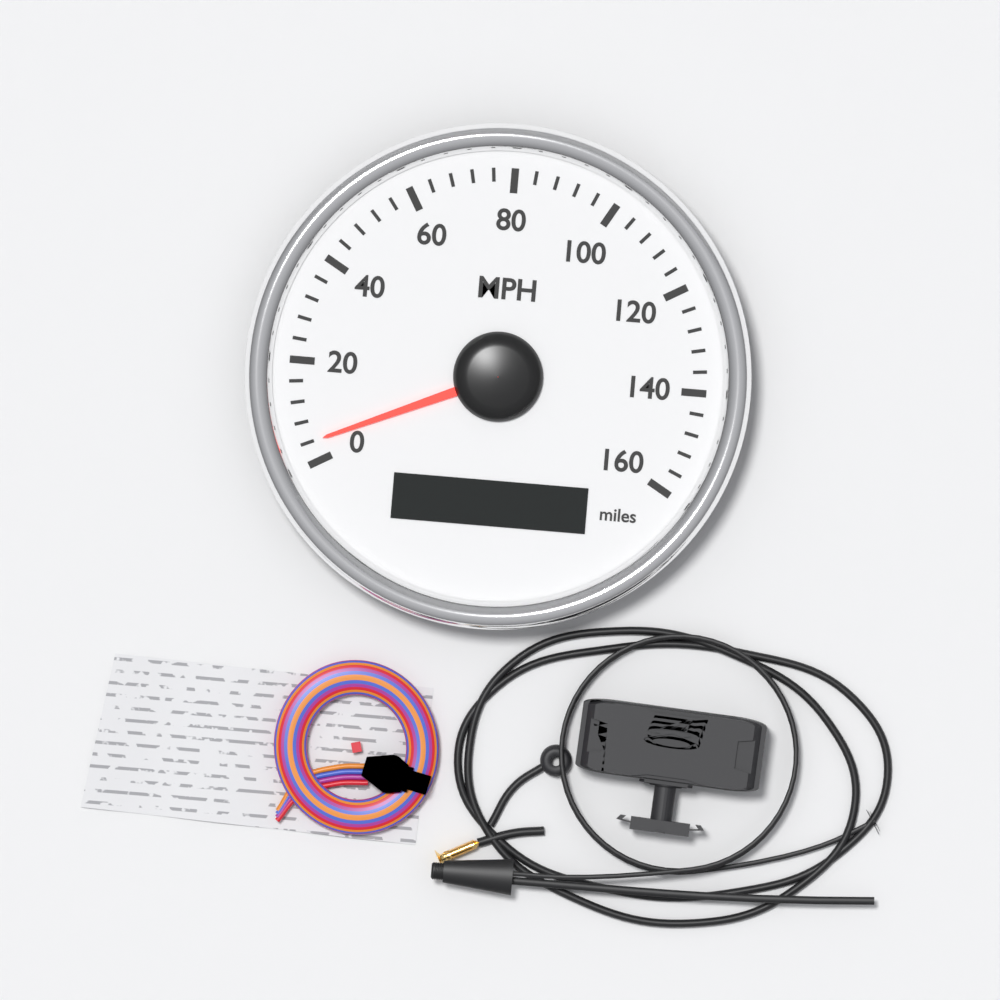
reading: 4 MPH
